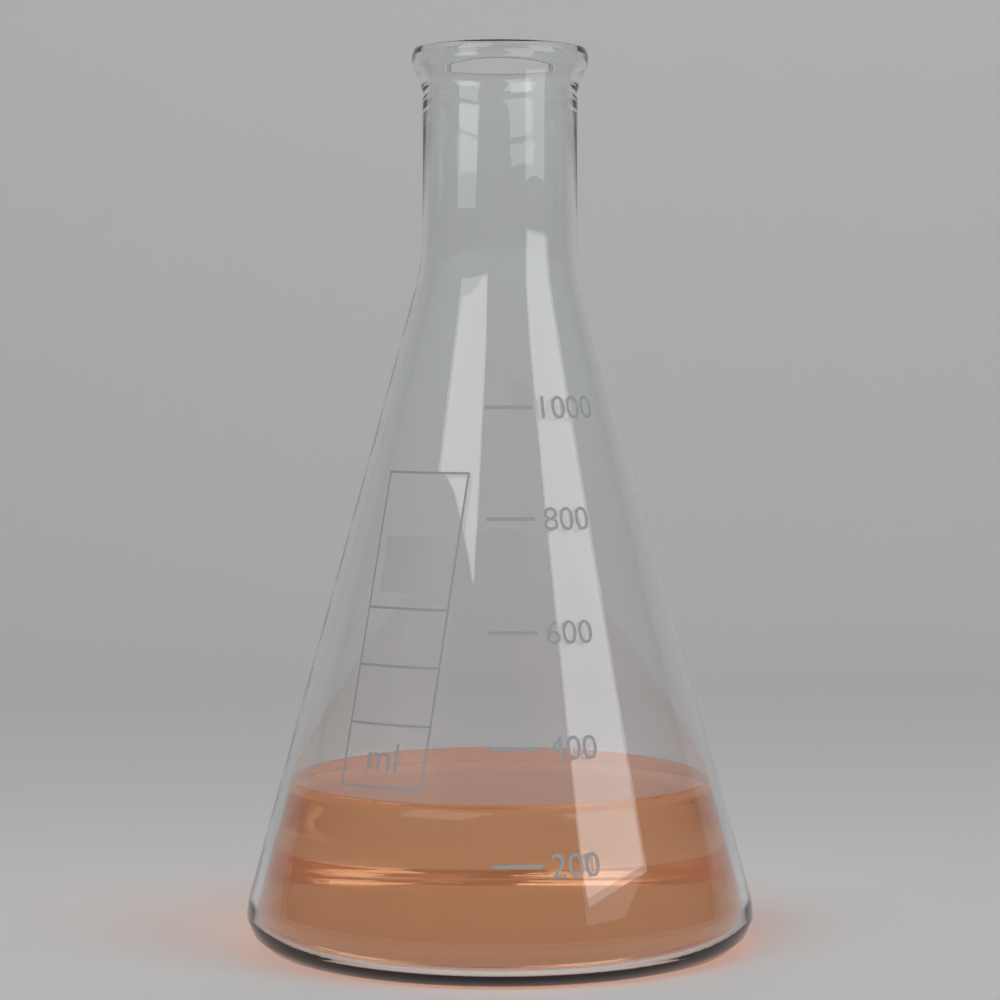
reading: 300 ml
